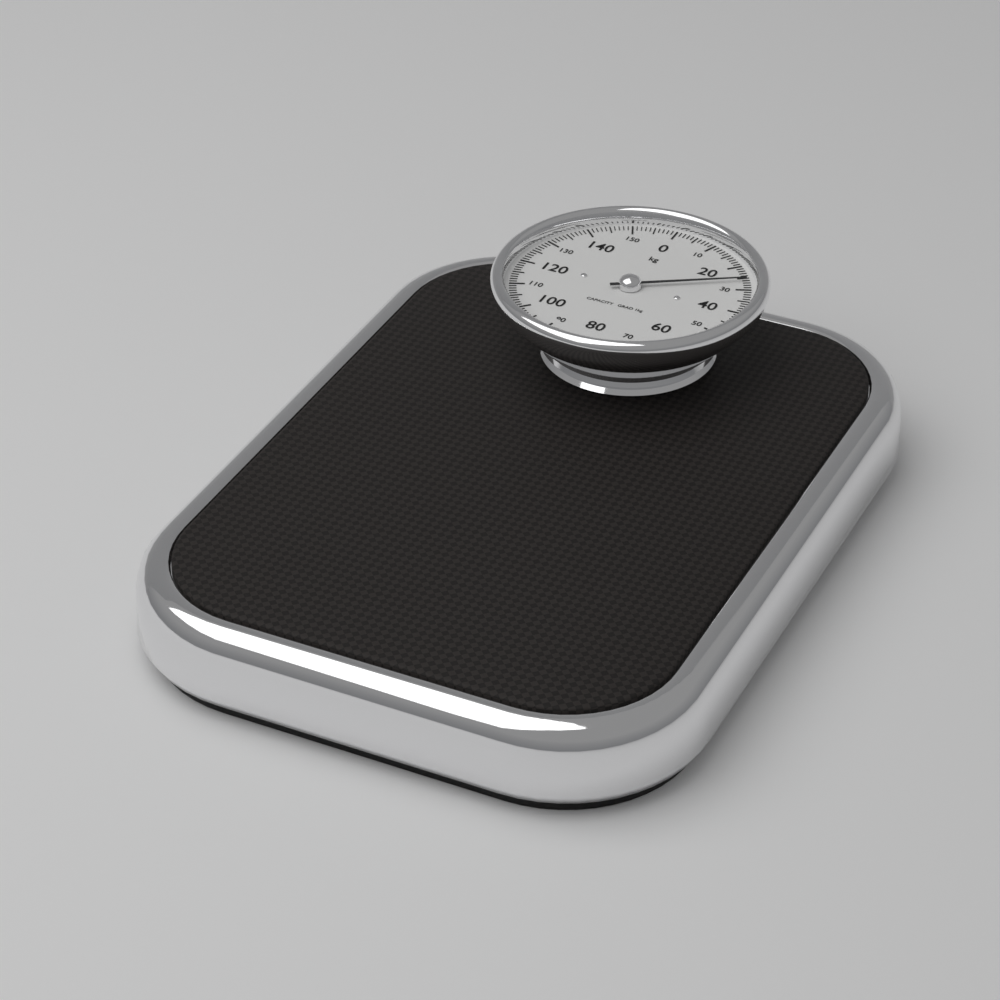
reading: 26 kg
